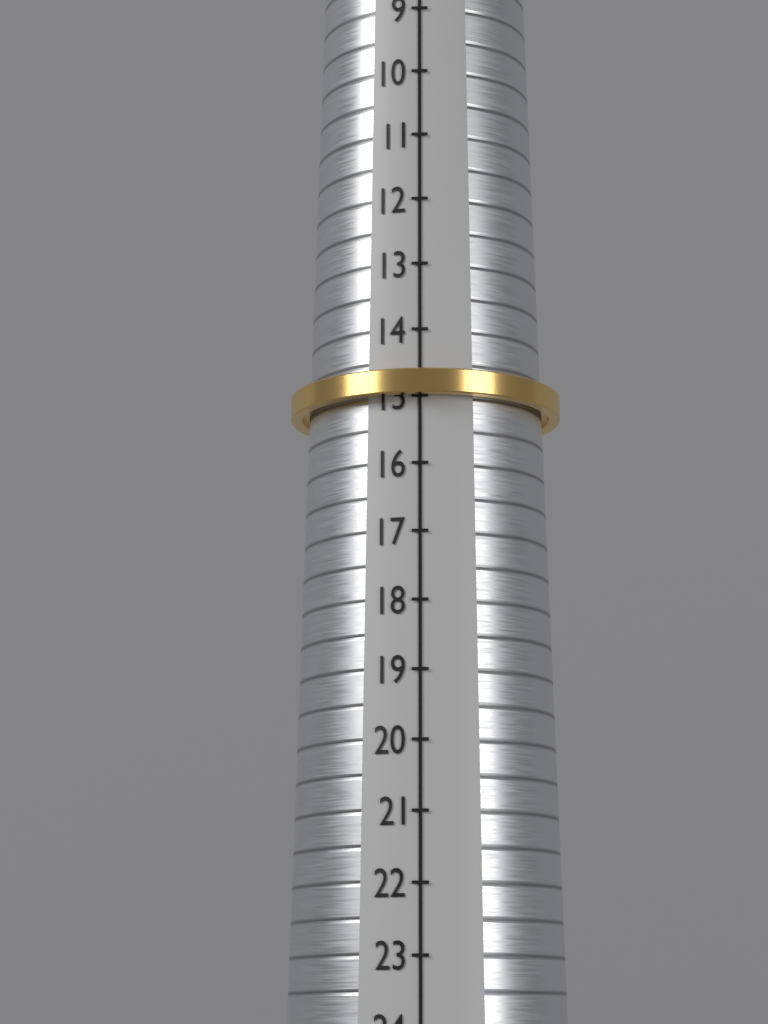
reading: 15 (no unit)
